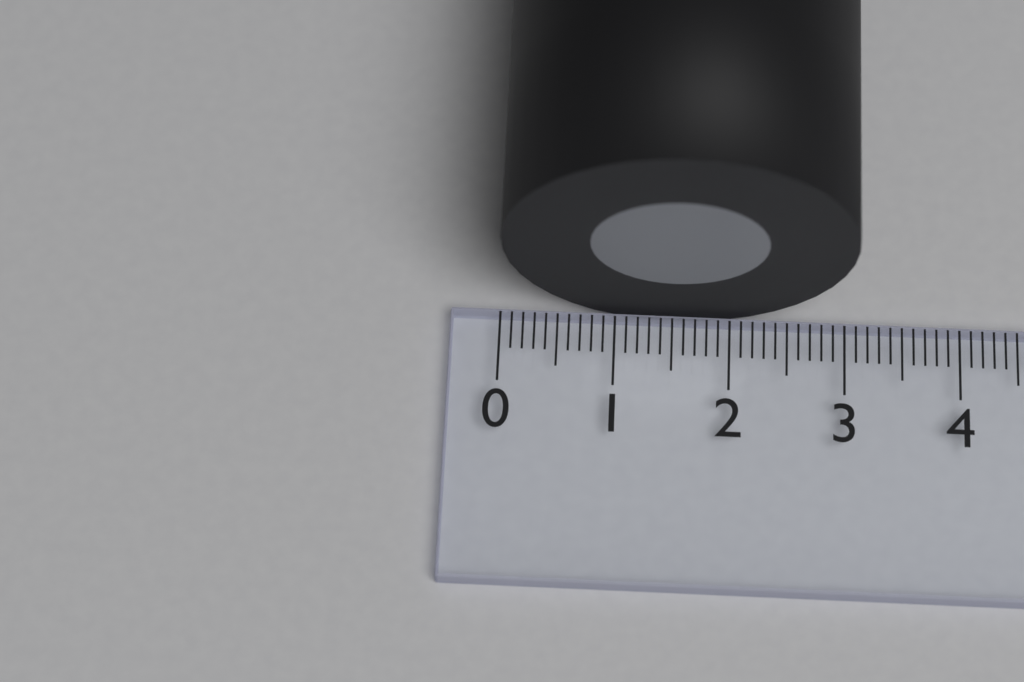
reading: 3.0 (no unit)
